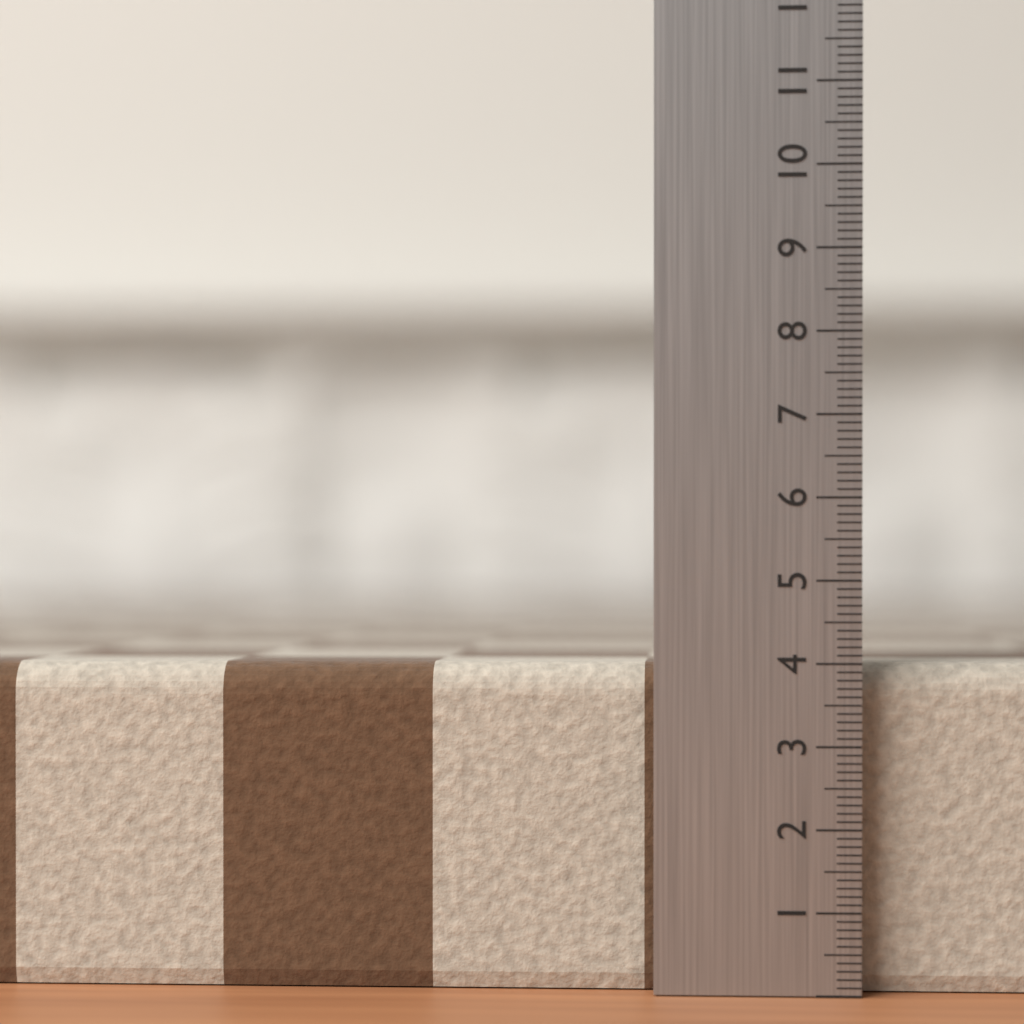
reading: 4.0 (no unit)
